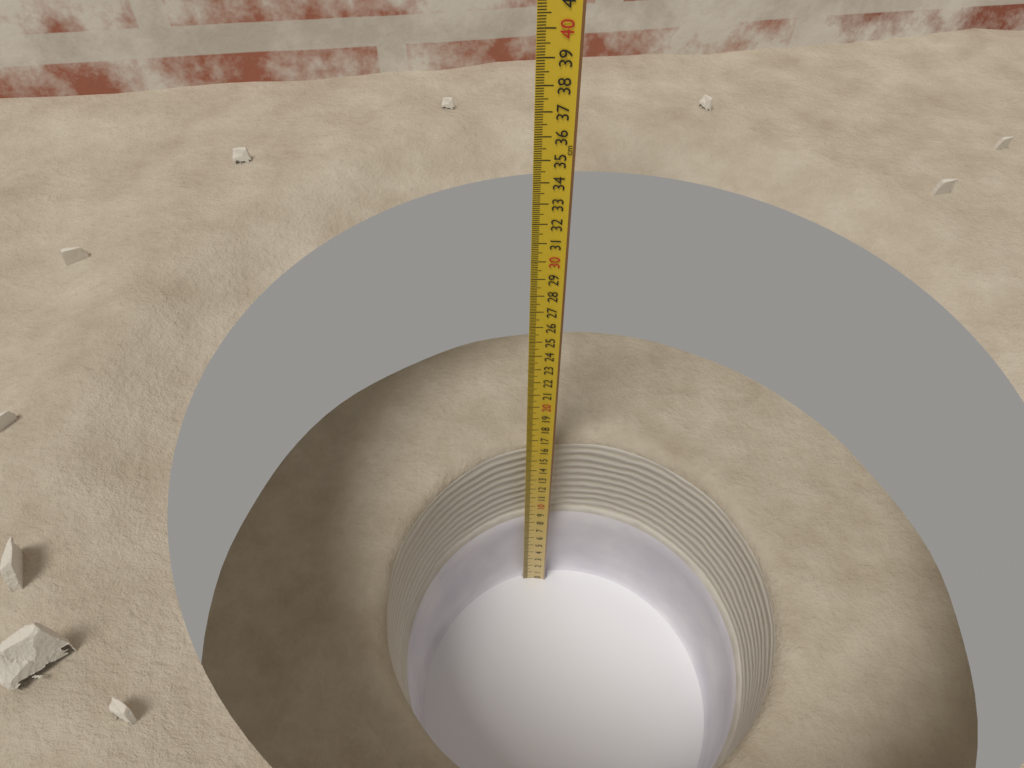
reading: 15.7 cm
